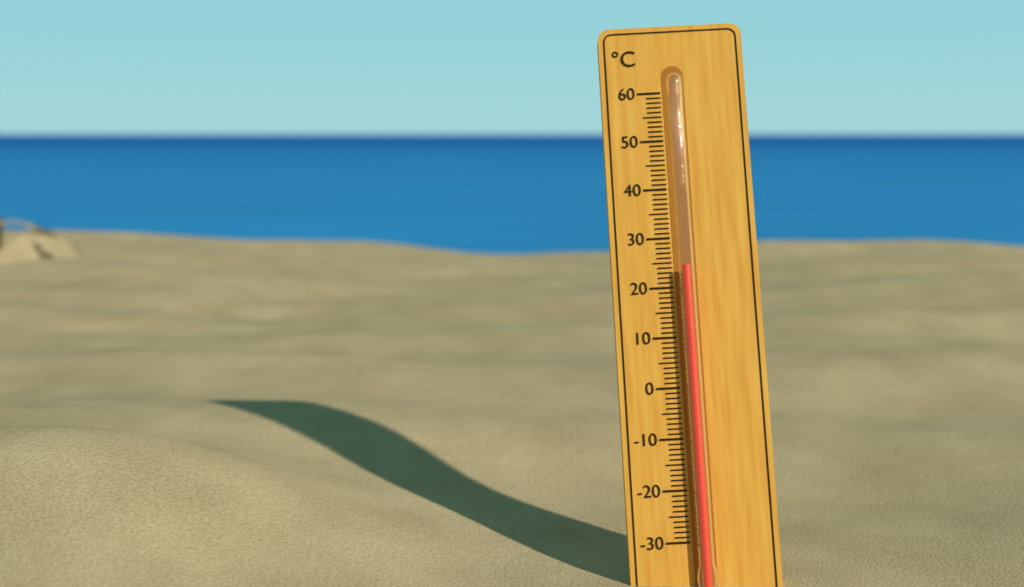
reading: 24 °C
